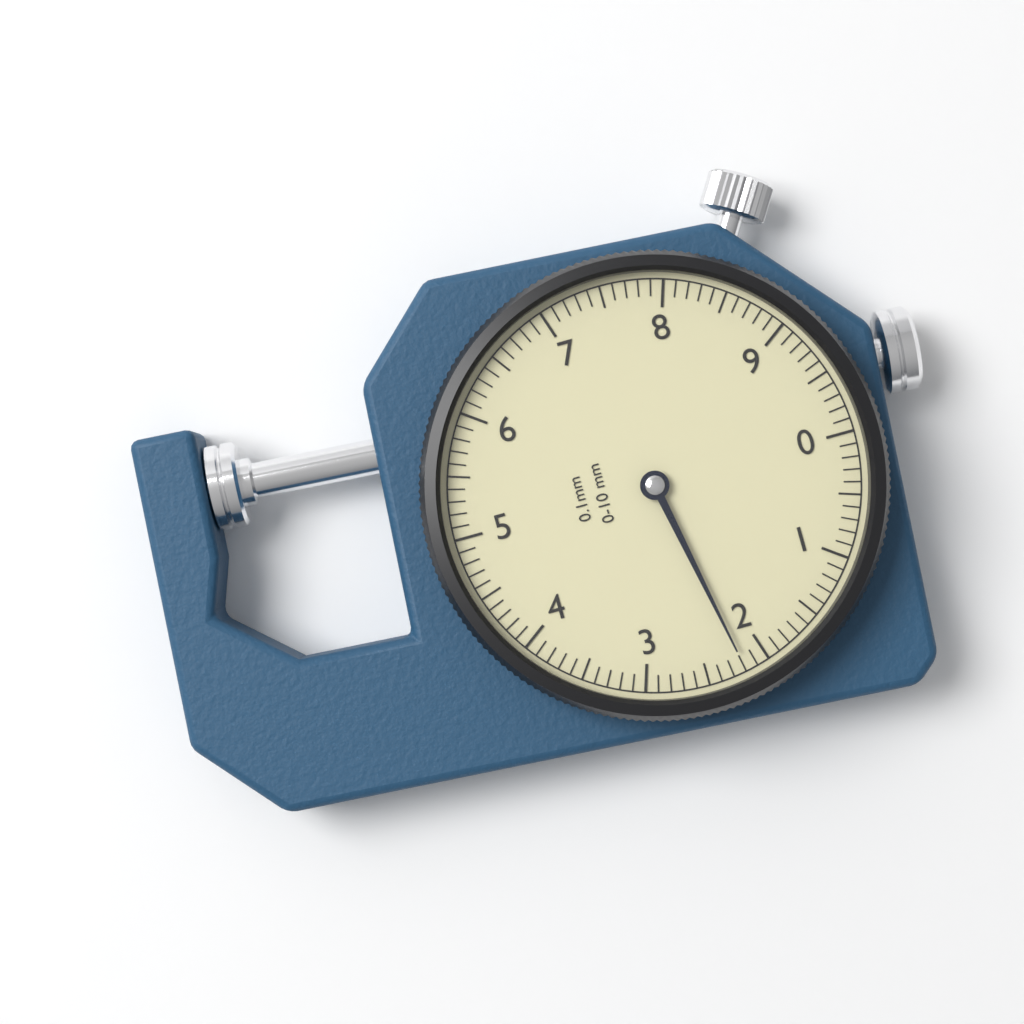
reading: 2.2 mm
